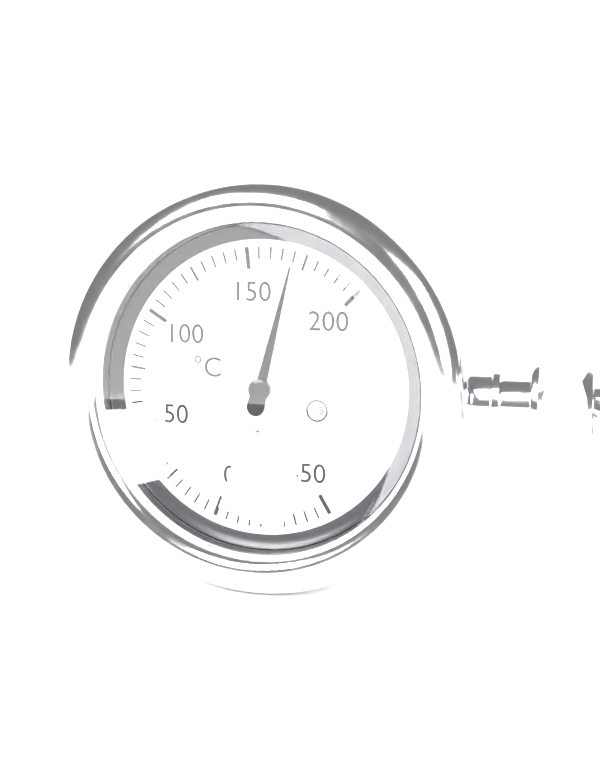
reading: 170 °C
